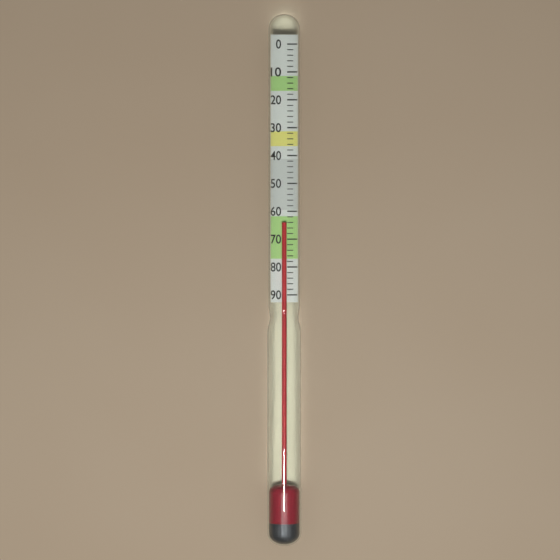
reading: 64 (no unit)
